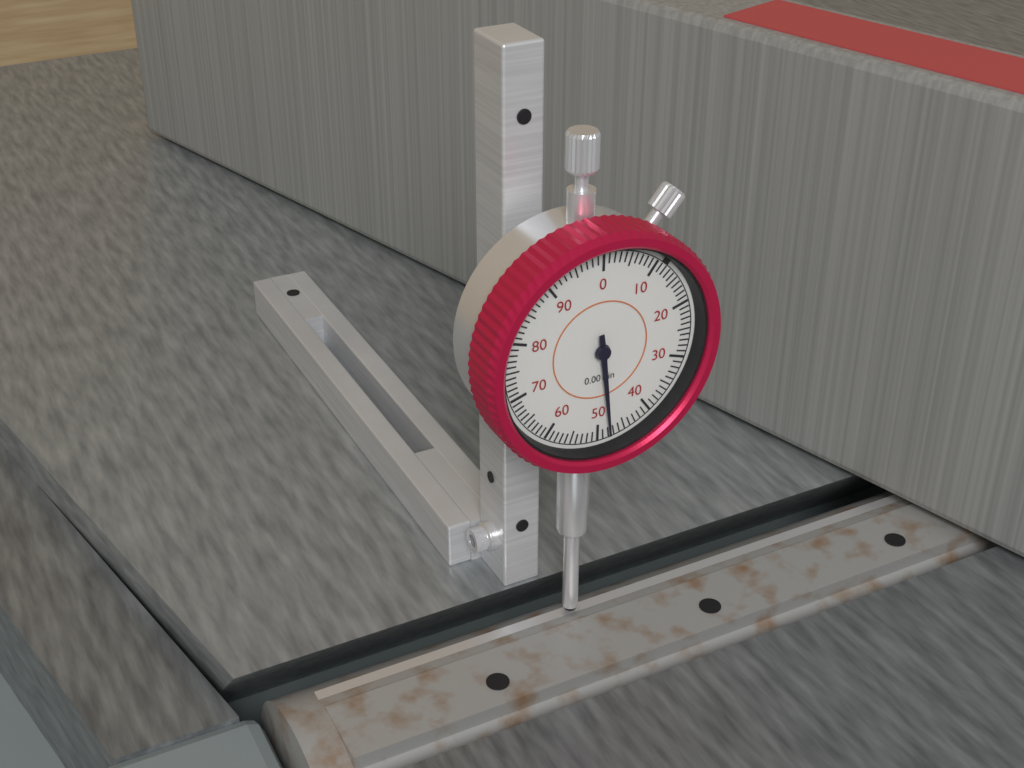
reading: 0.048 in
